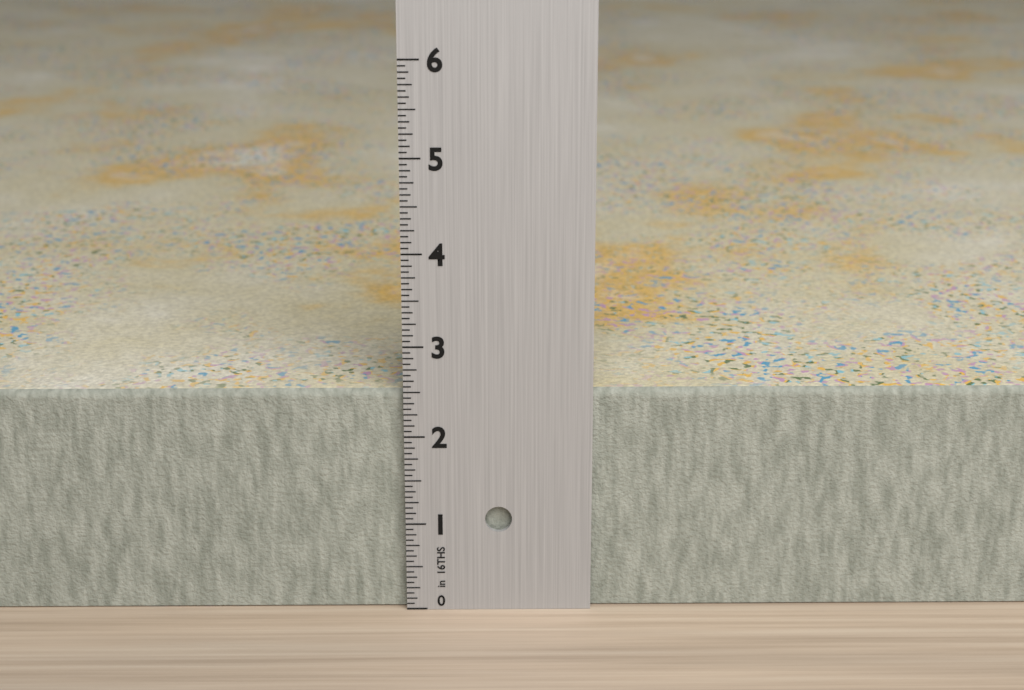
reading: 2.5000 in
